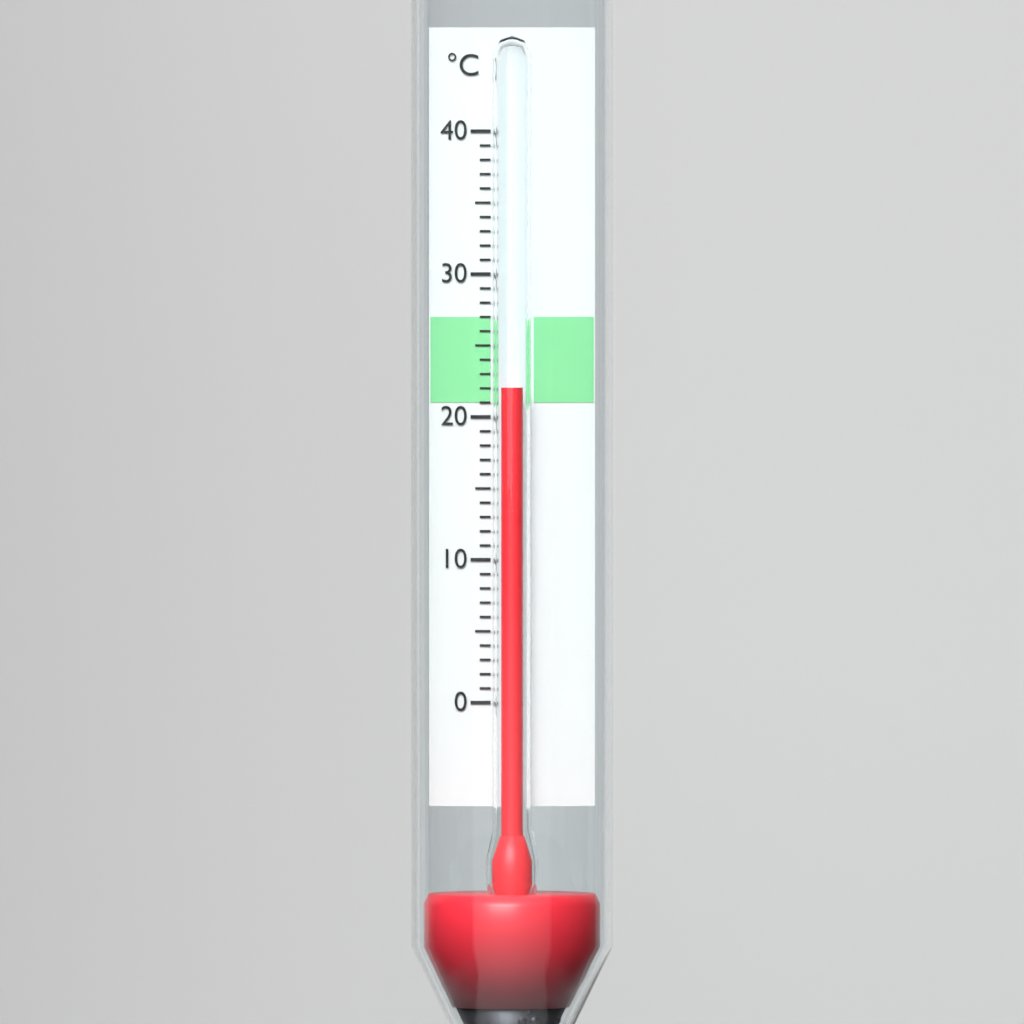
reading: 22 °C
